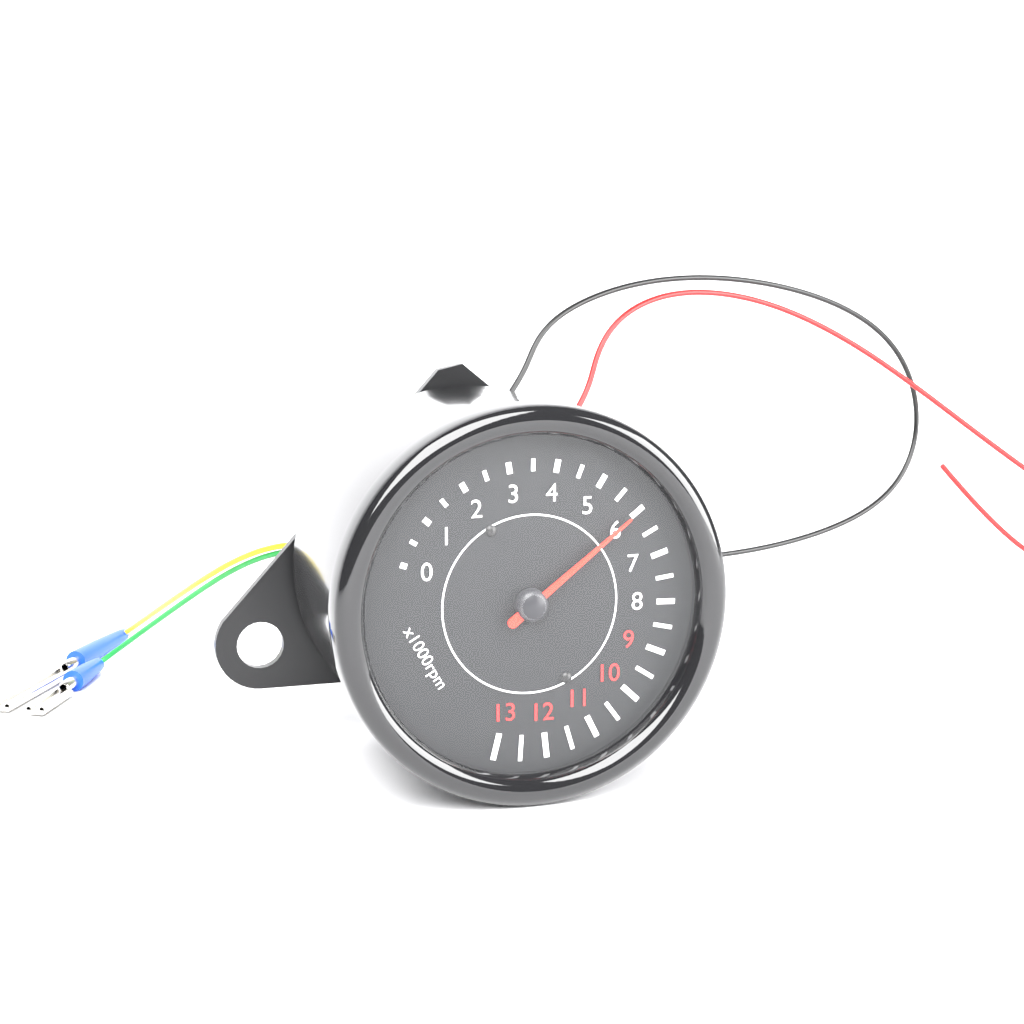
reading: 6.0 x1000rpm
